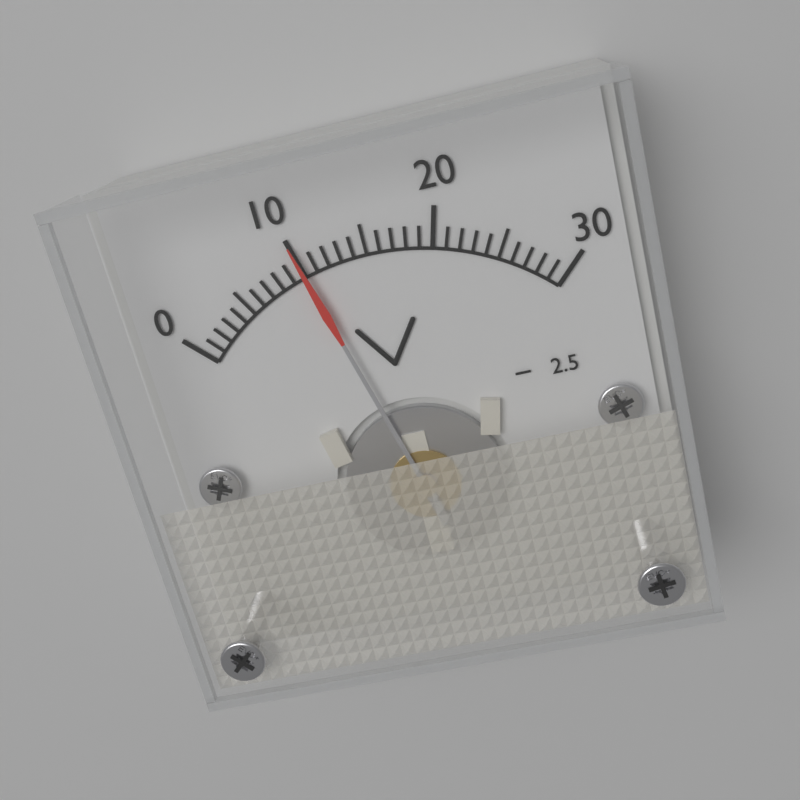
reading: 10 V
